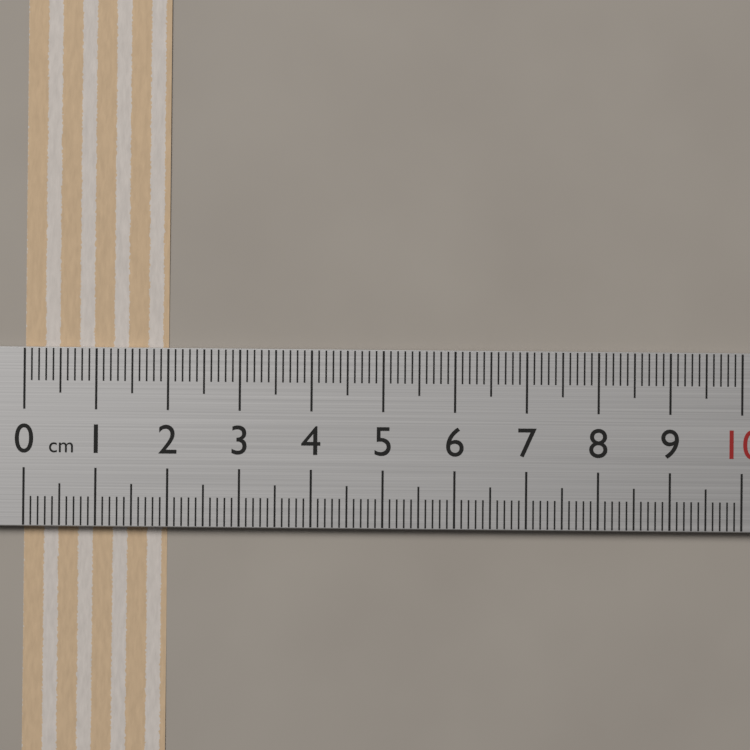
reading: 2.0 cm
